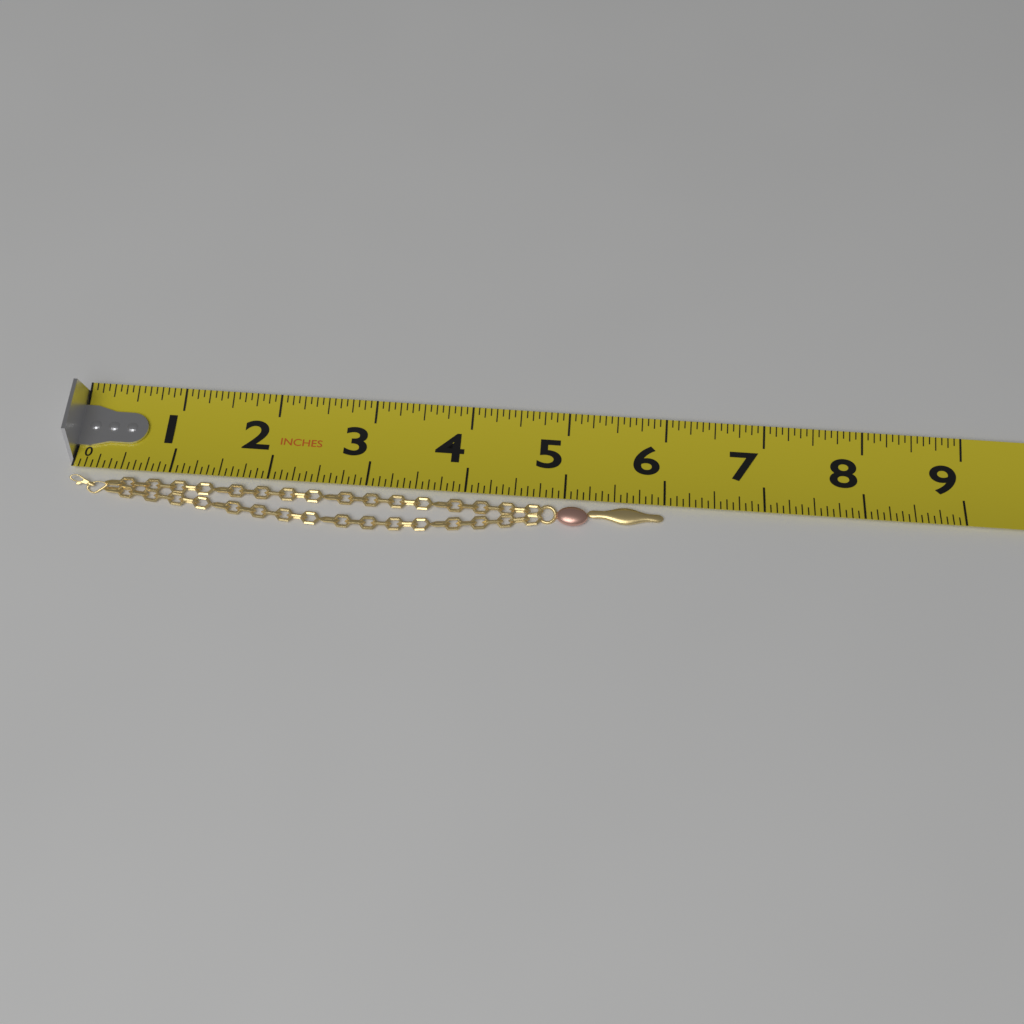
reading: 6.0000 in
